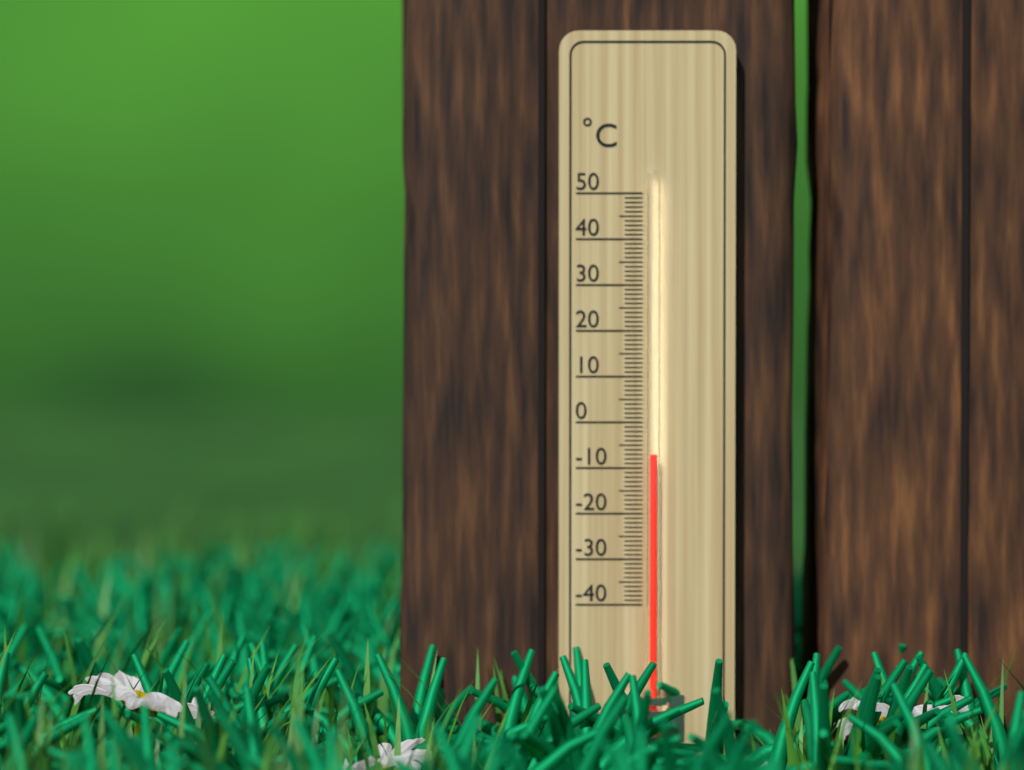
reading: -7 °C
